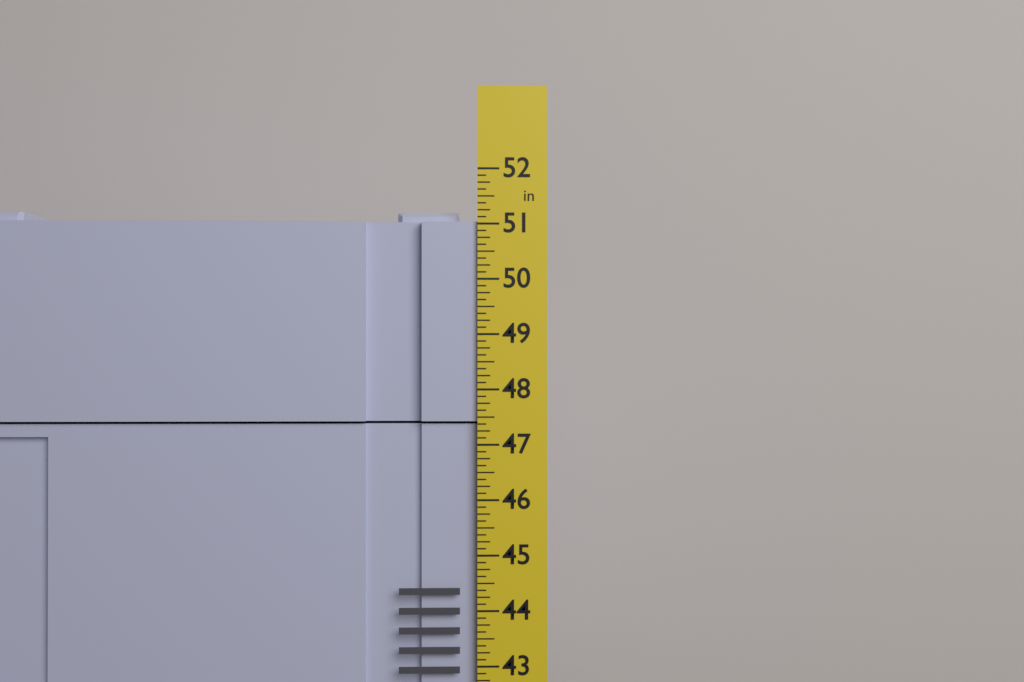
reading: 51.250 in
